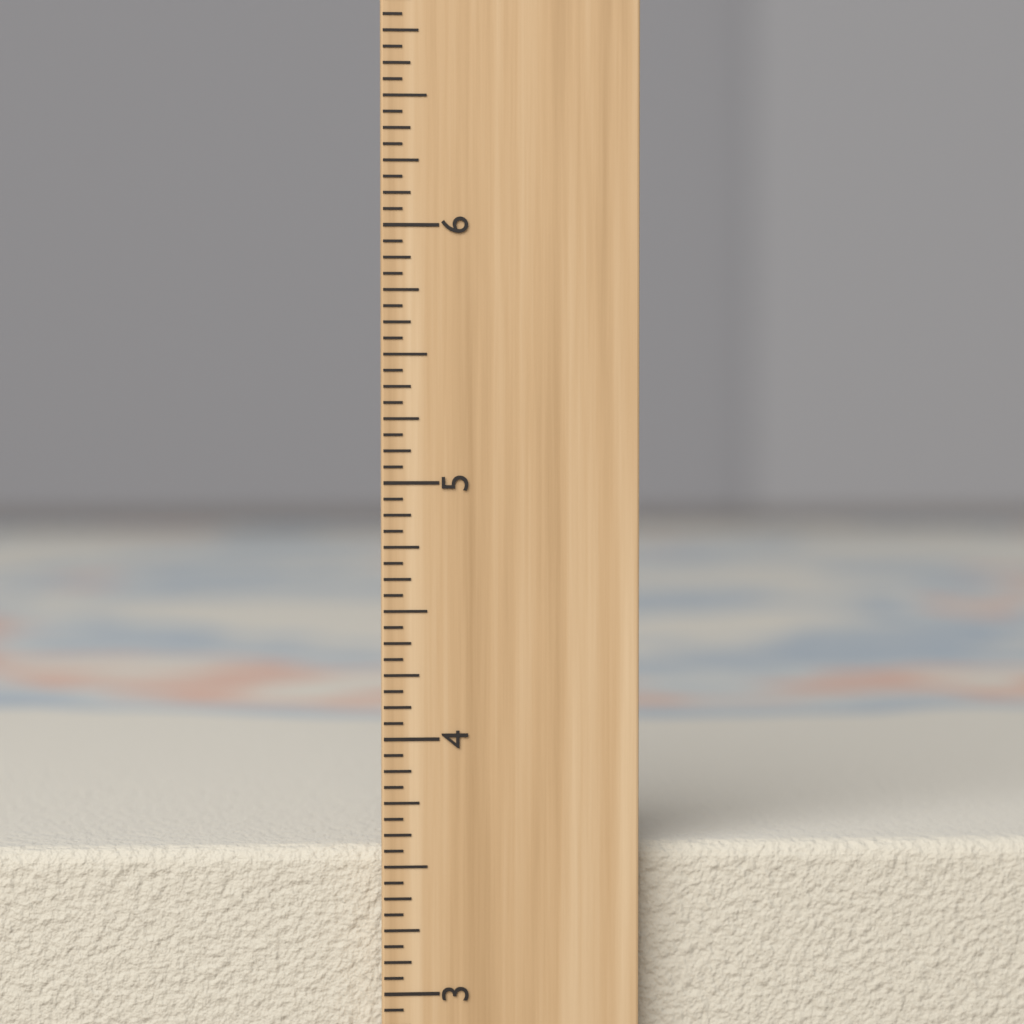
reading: 3.5625 inch
